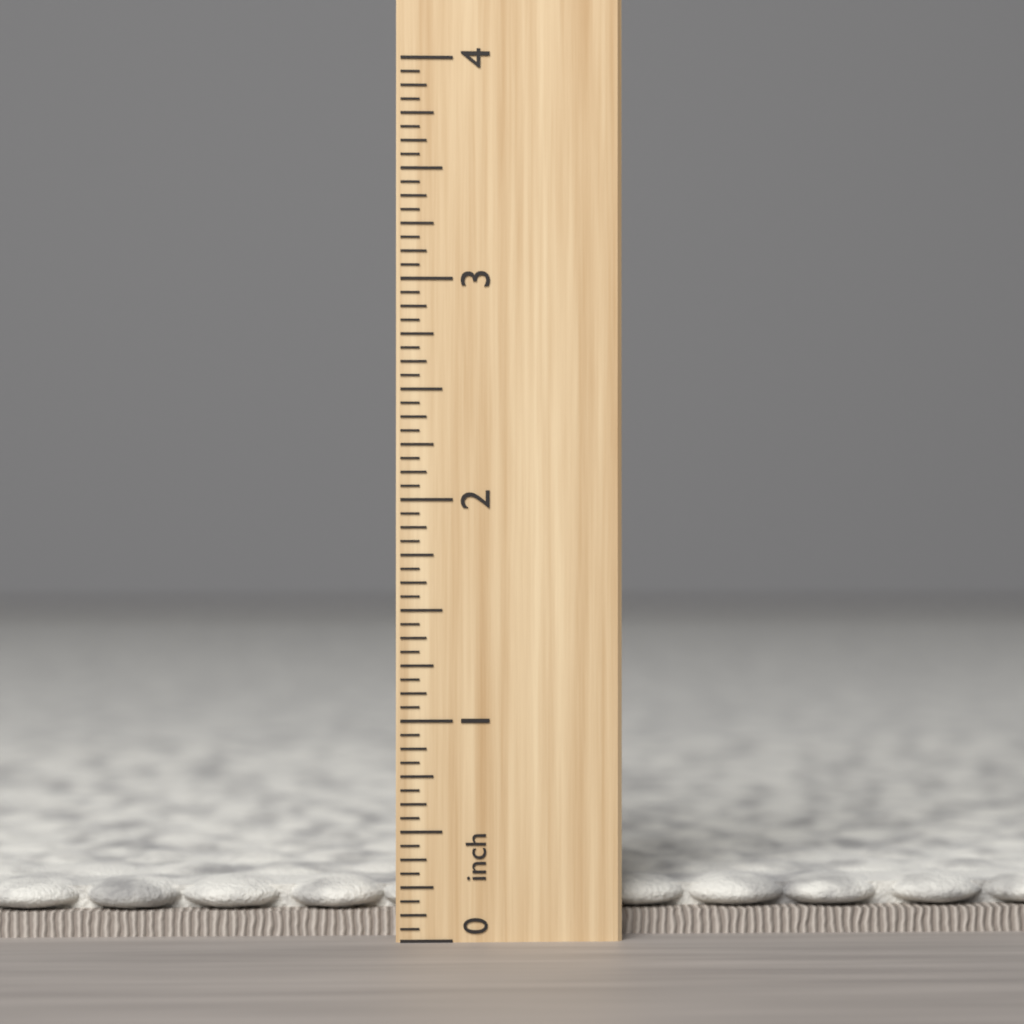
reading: 0.2500 inch
